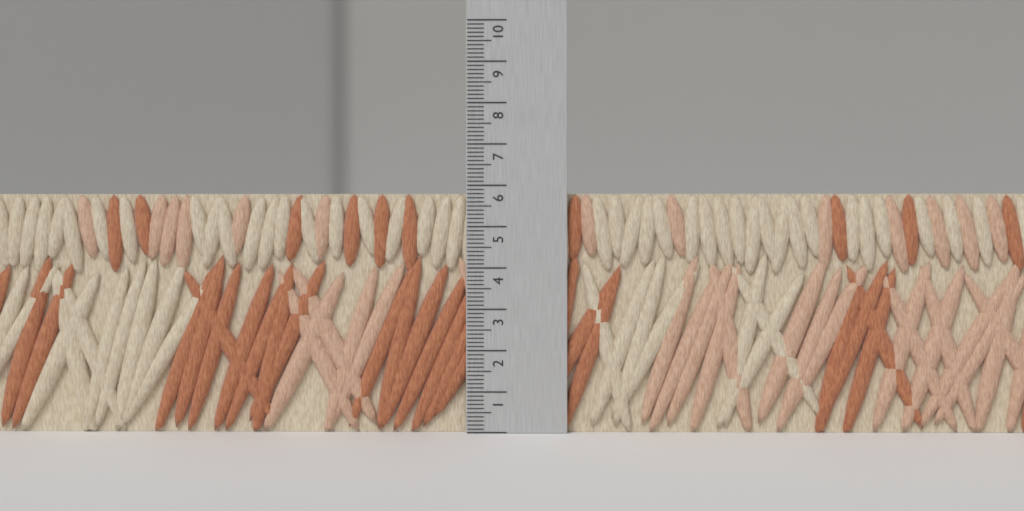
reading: 5.8 (no unit)
